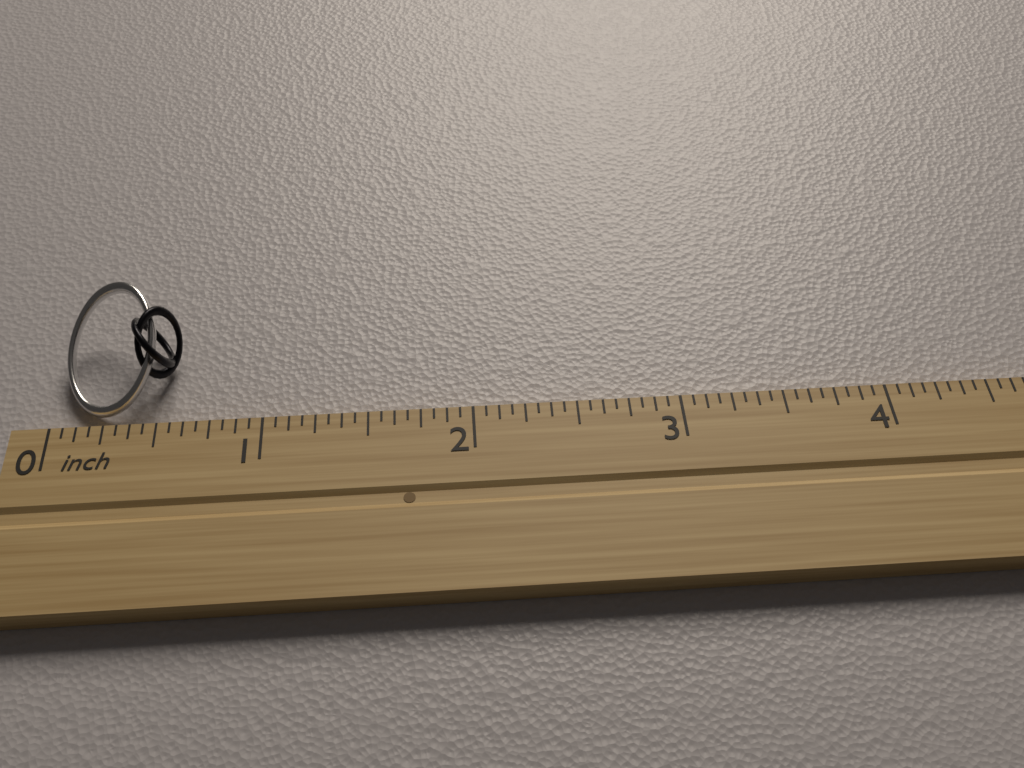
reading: 0.5625 inch
